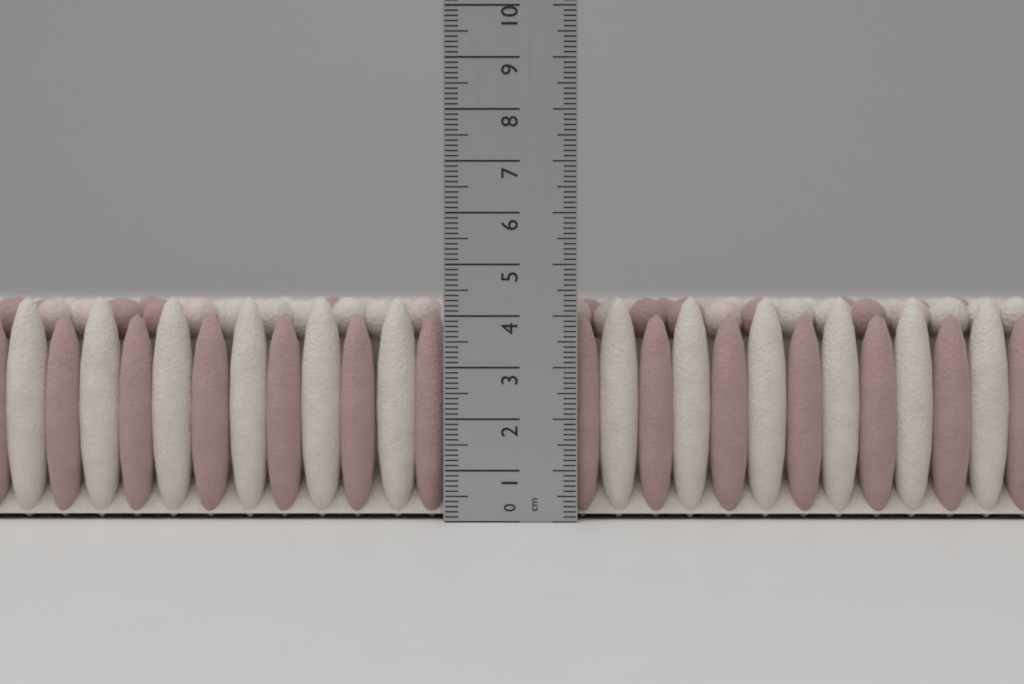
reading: 4.4 cm
